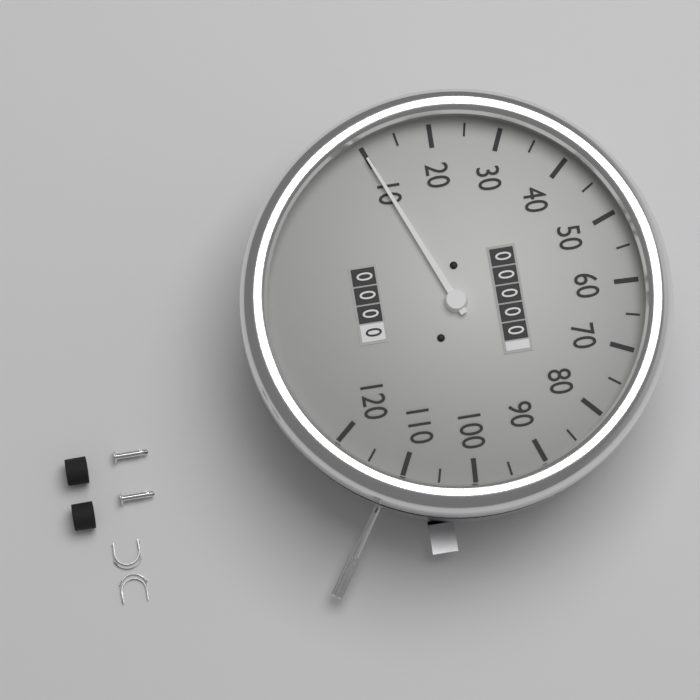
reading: 10 (no unit)
